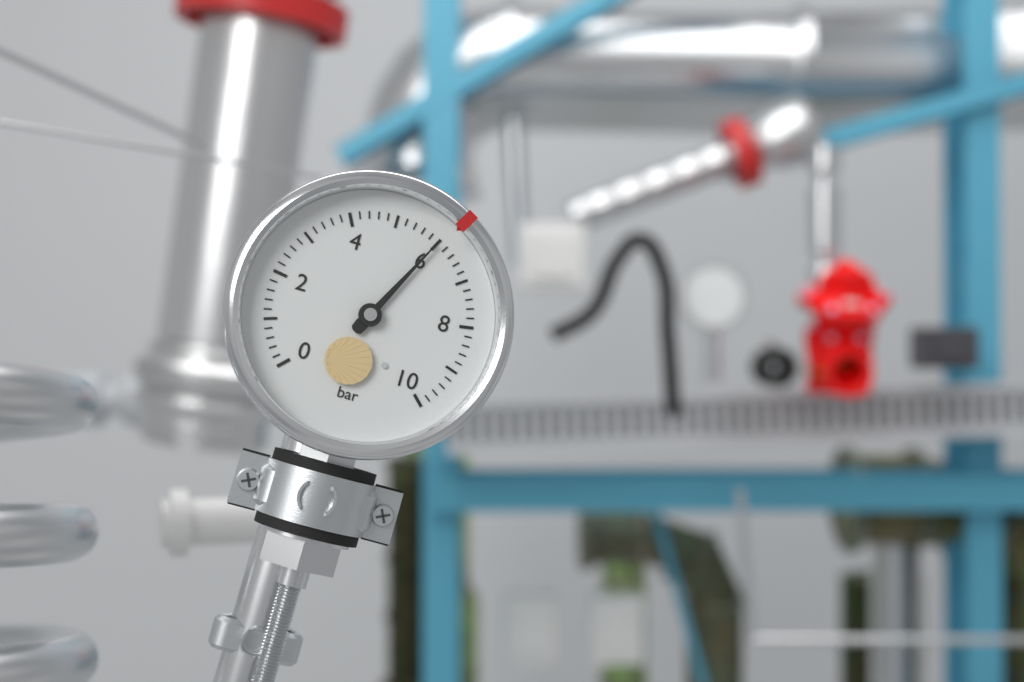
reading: 6.0 bar
